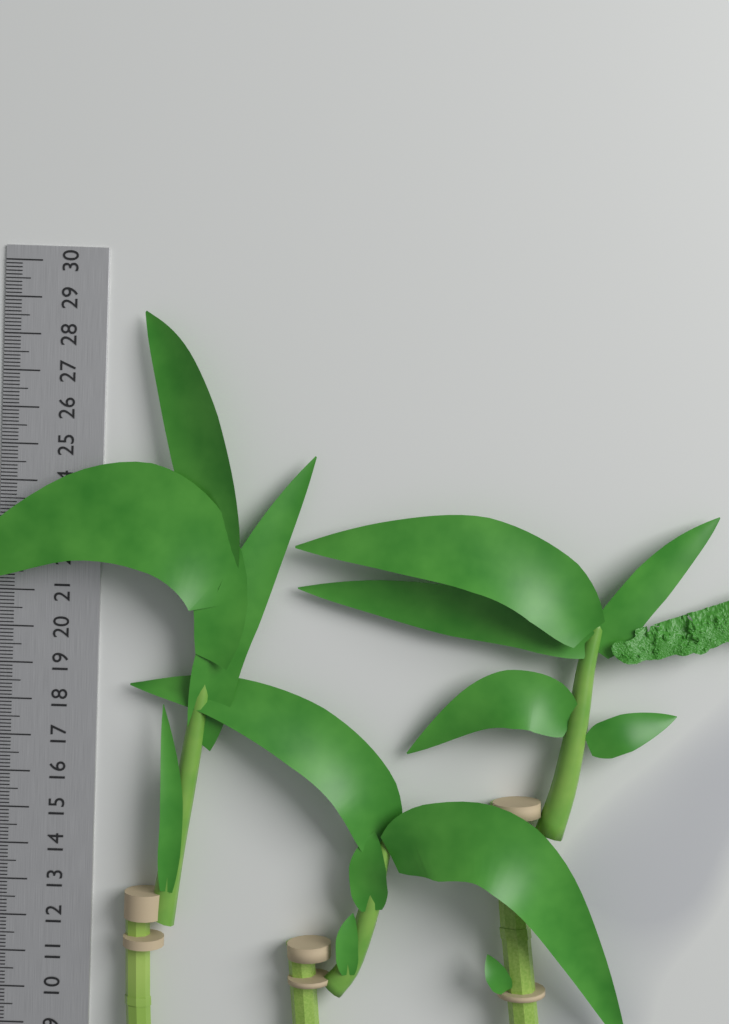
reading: 28.7 cm
